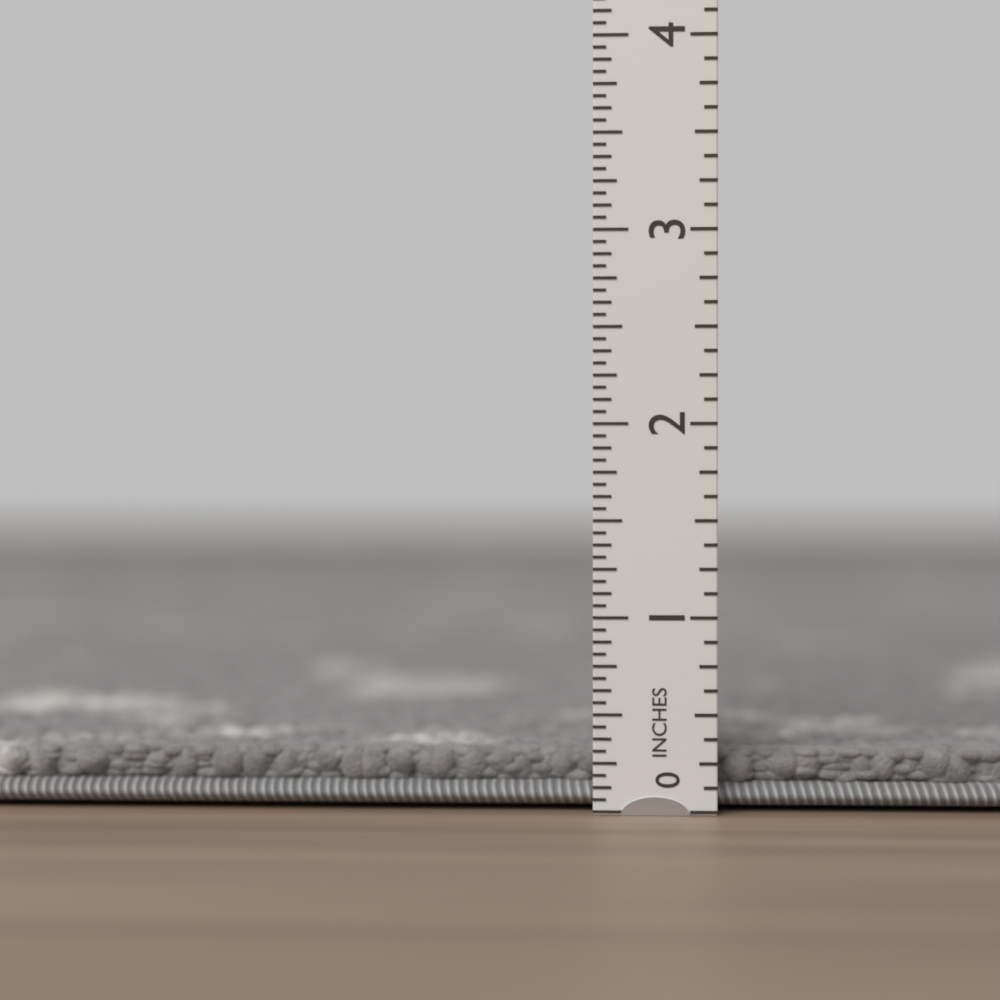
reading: 0.3125 in
